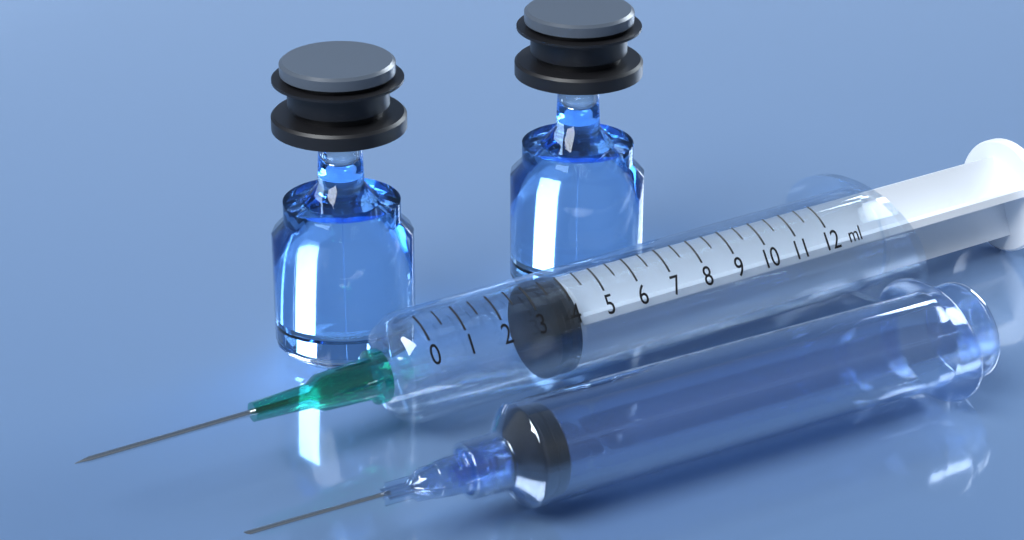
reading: 3.5 ml
